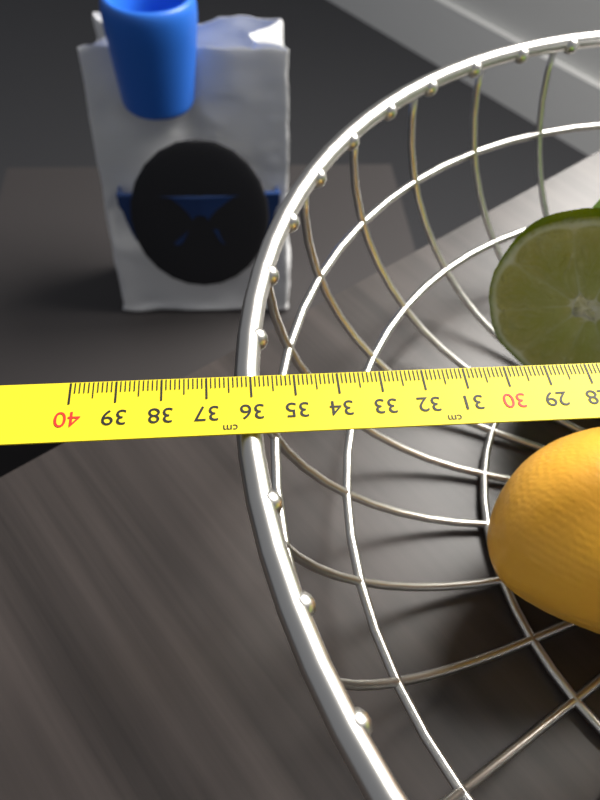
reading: 36.4 cm
